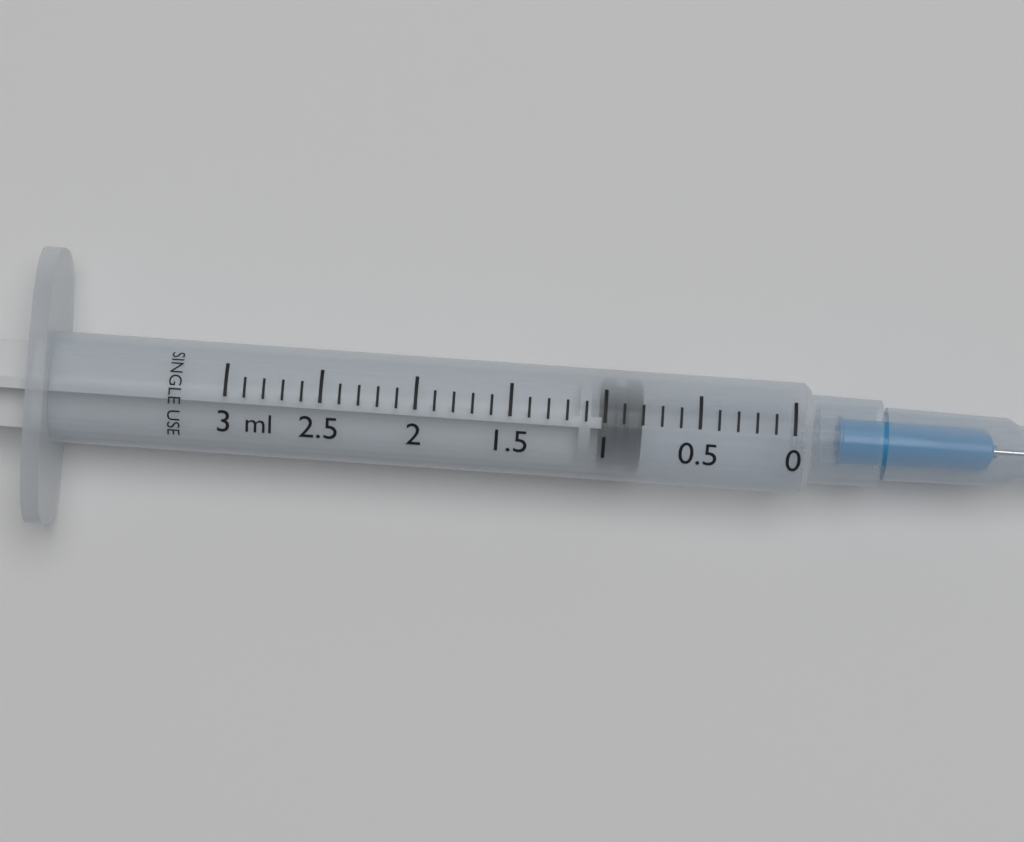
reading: 0.8 ml
